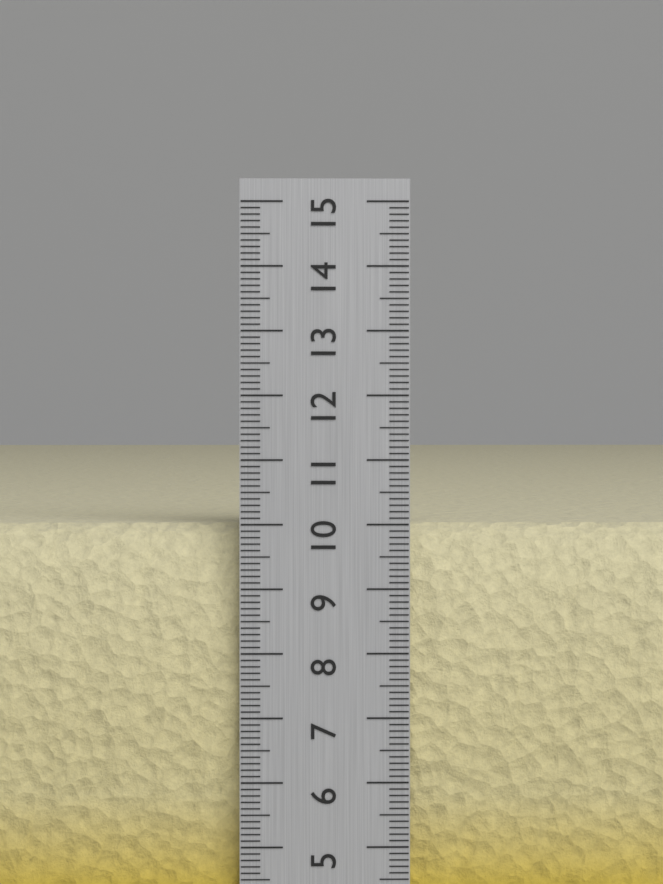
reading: 10.0 cm
